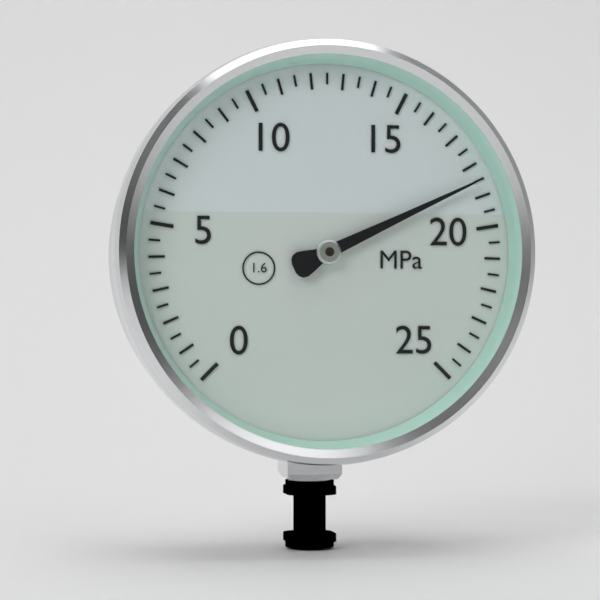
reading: 18.5 MPa
